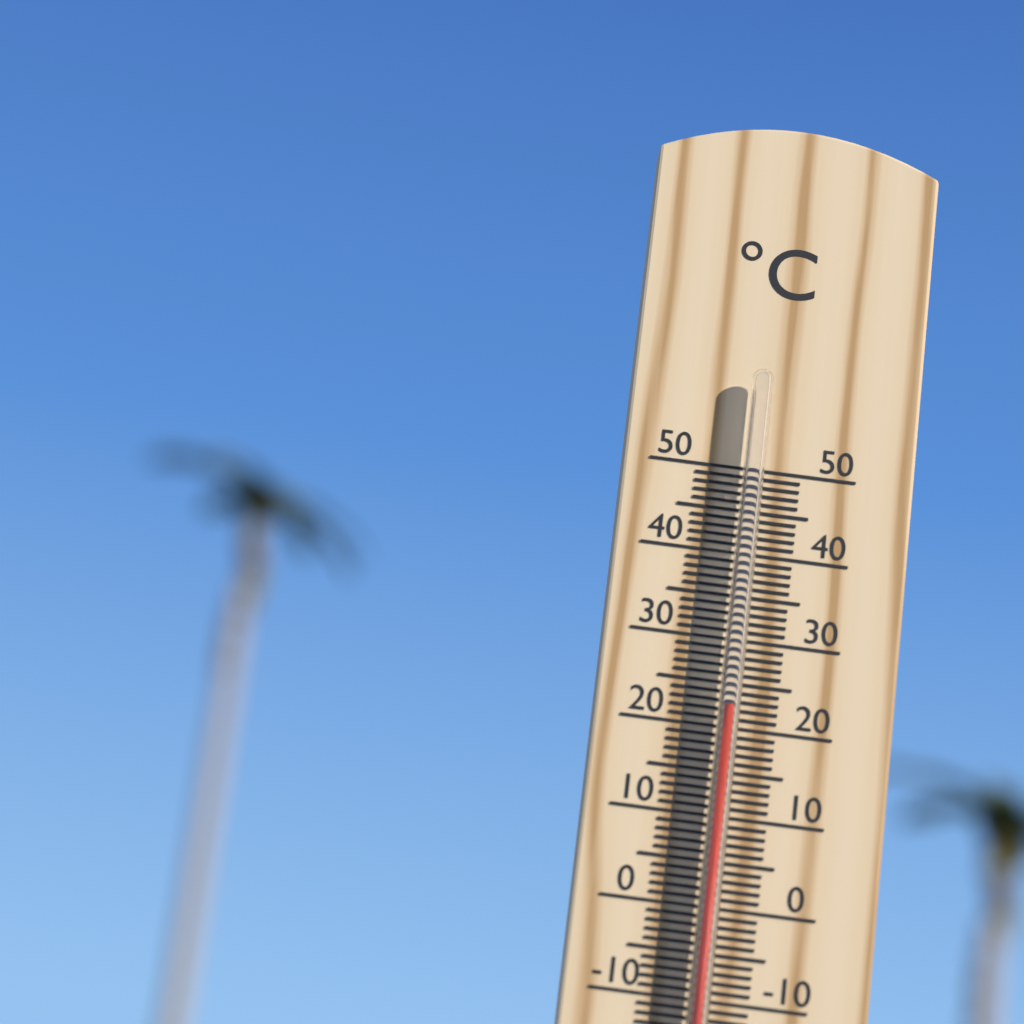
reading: 22 °C
